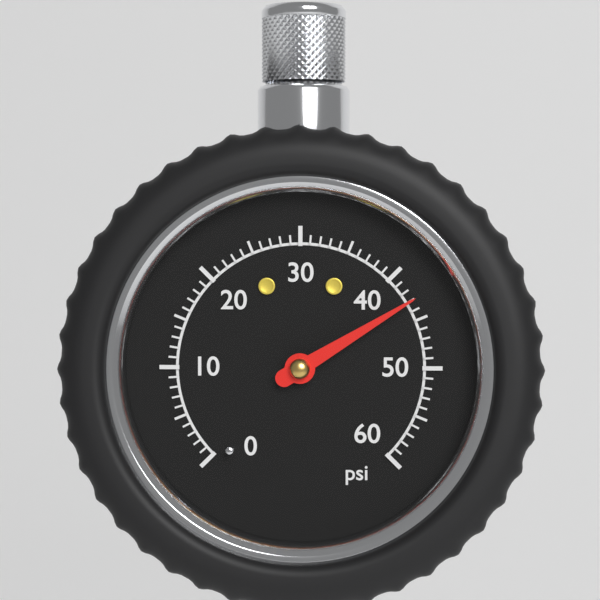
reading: 43 psi
